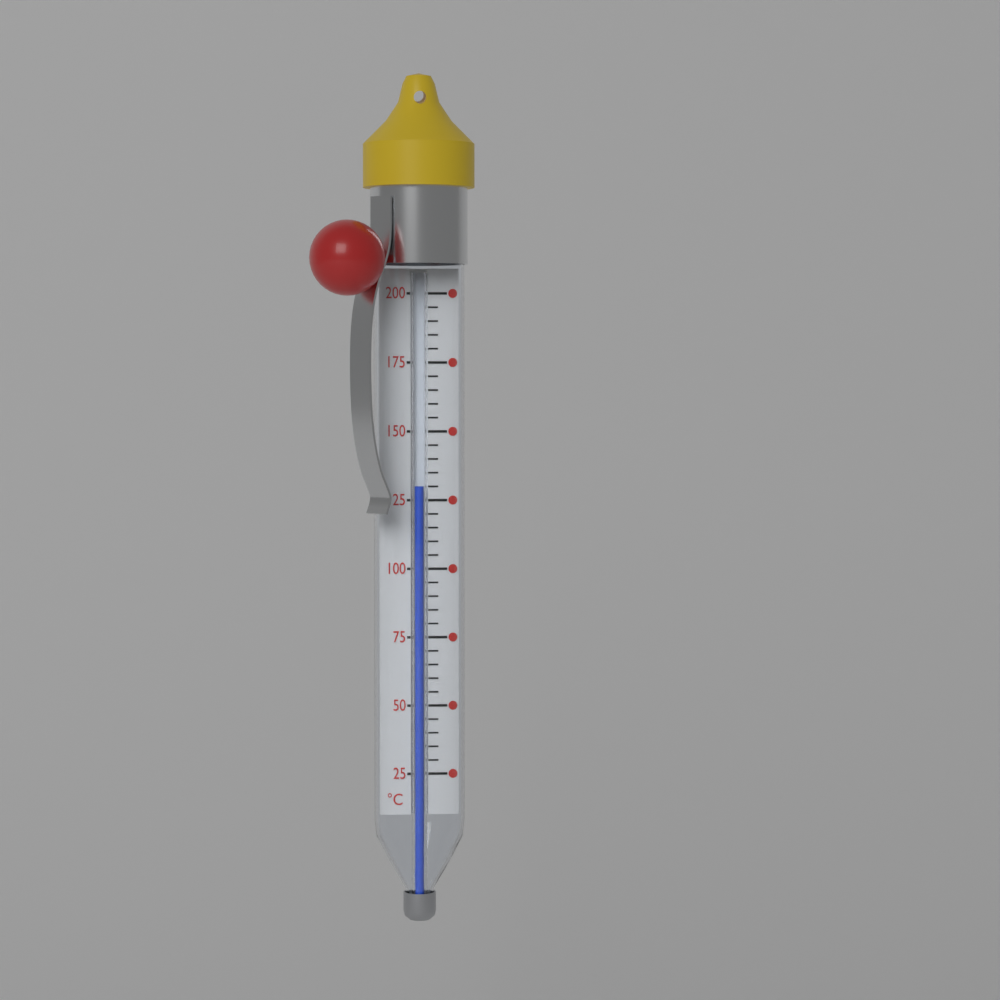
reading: 130 °C
